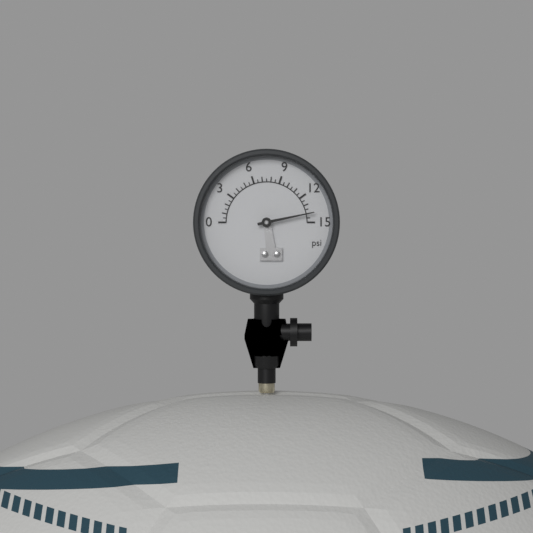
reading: 14.0 psi
